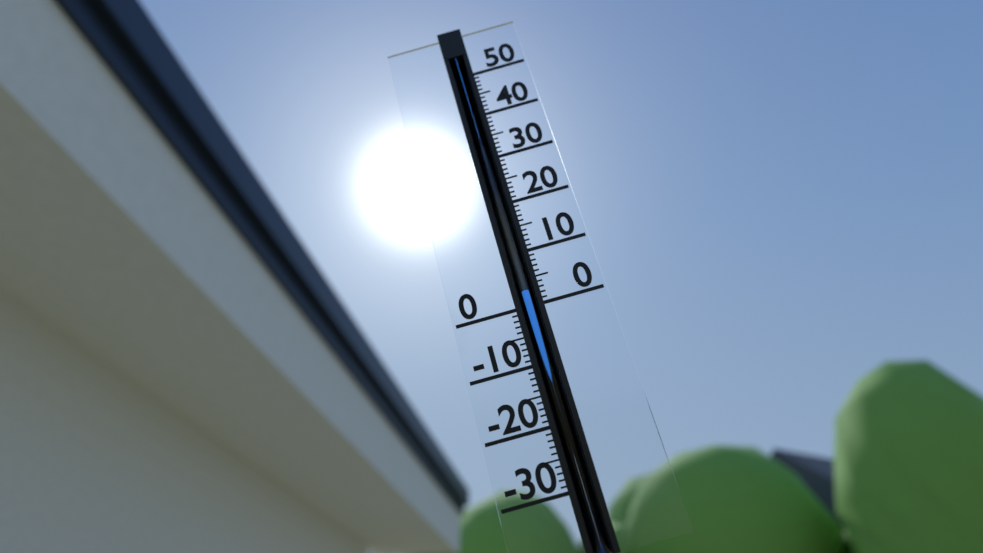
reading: 3 (no unit)
